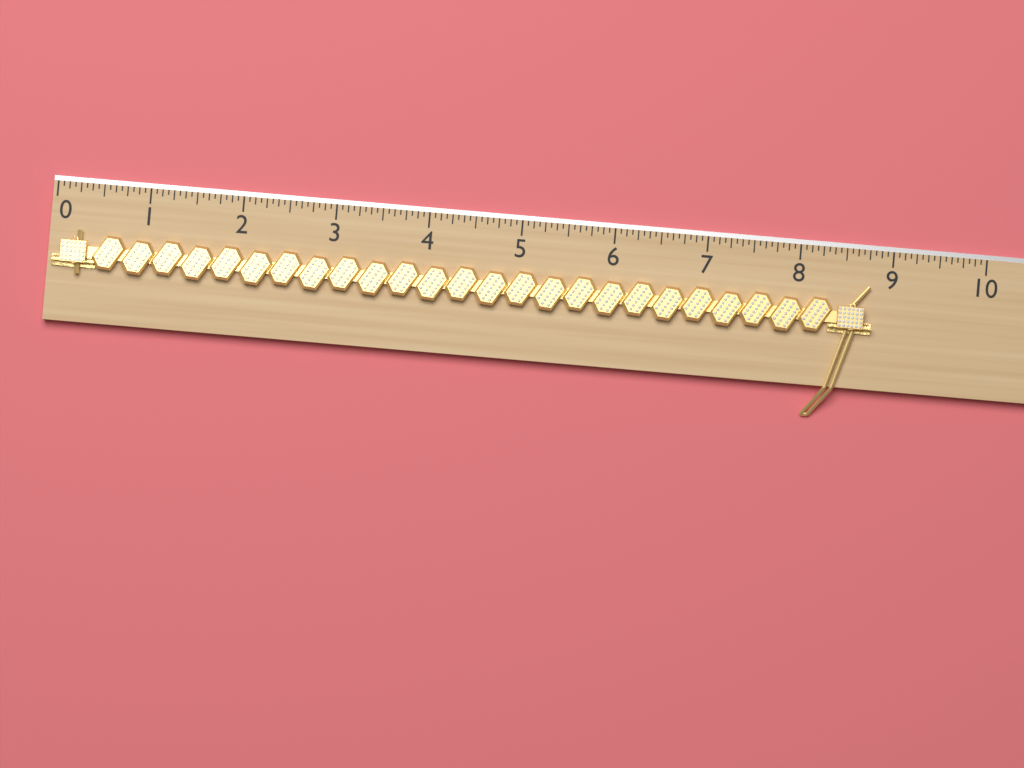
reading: 8.8125 (no unit)
